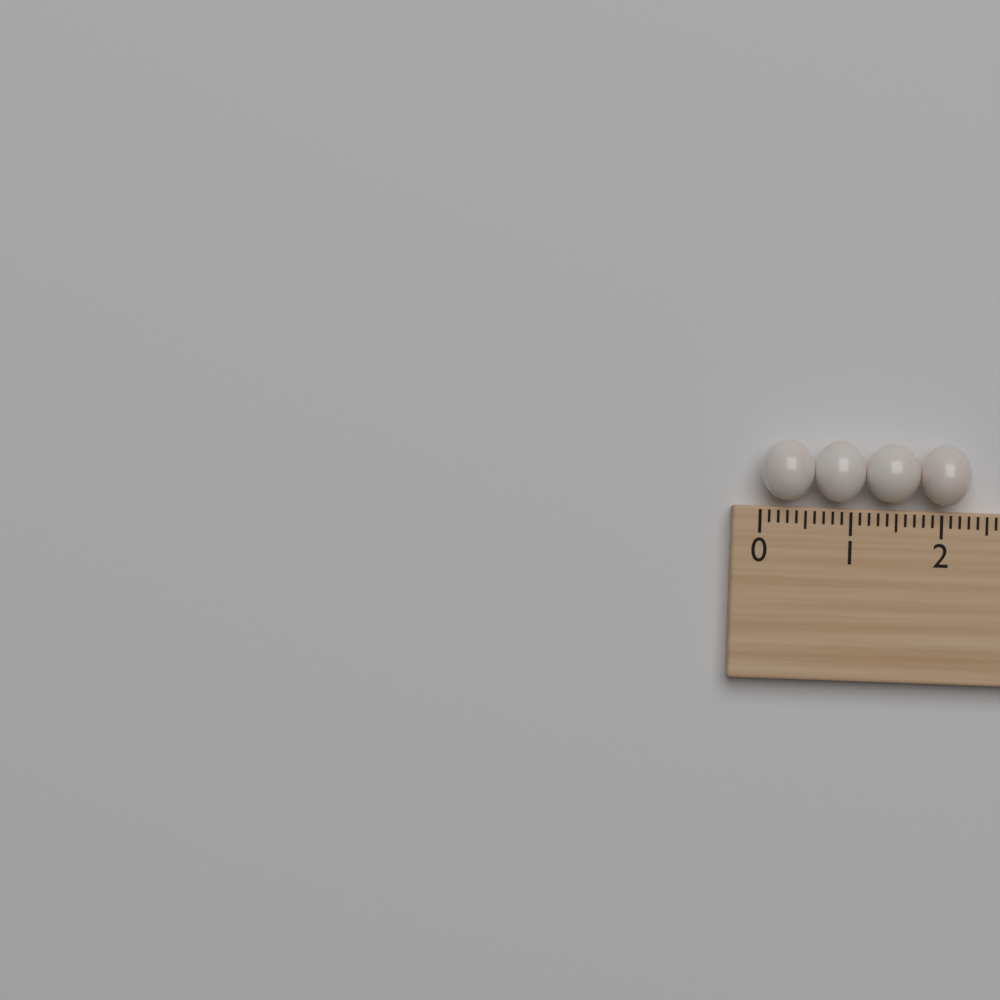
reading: 2.3 (no unit)
